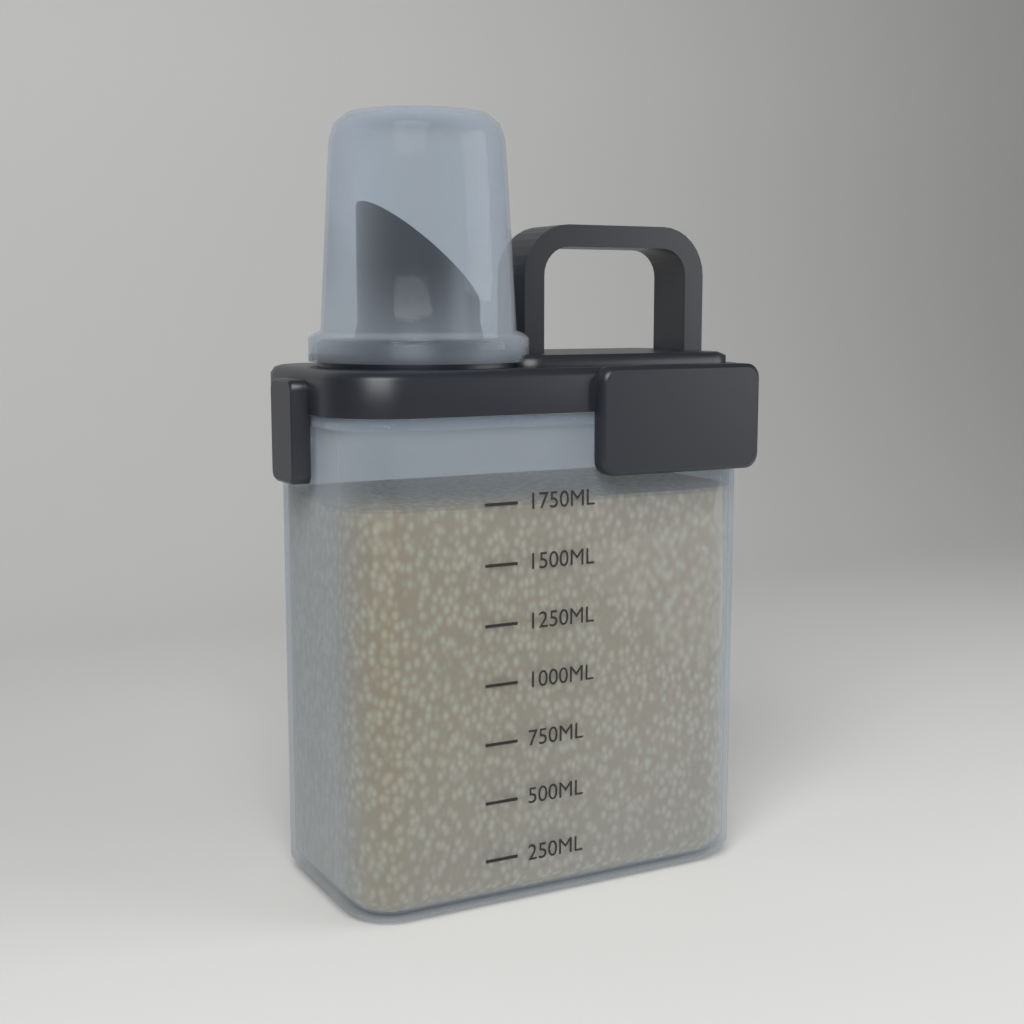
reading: 1750 ml
